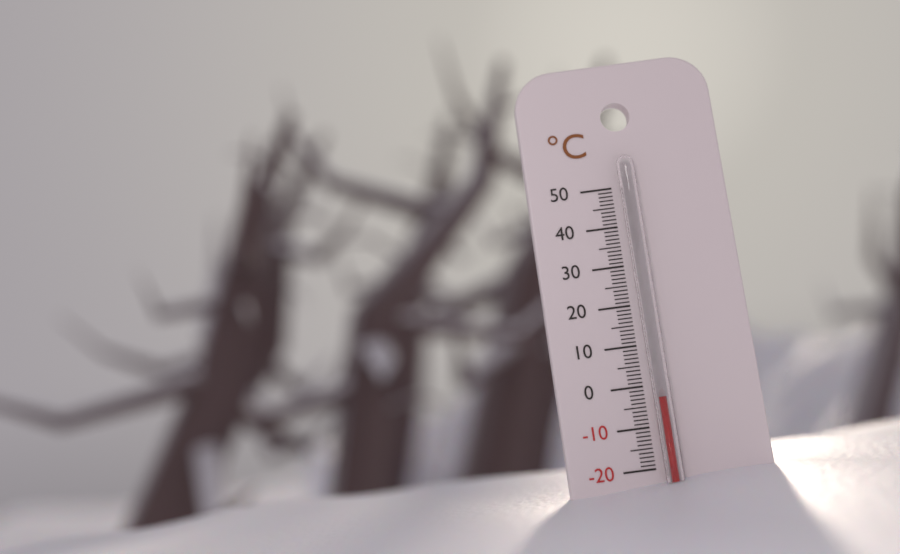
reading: -3 °C
